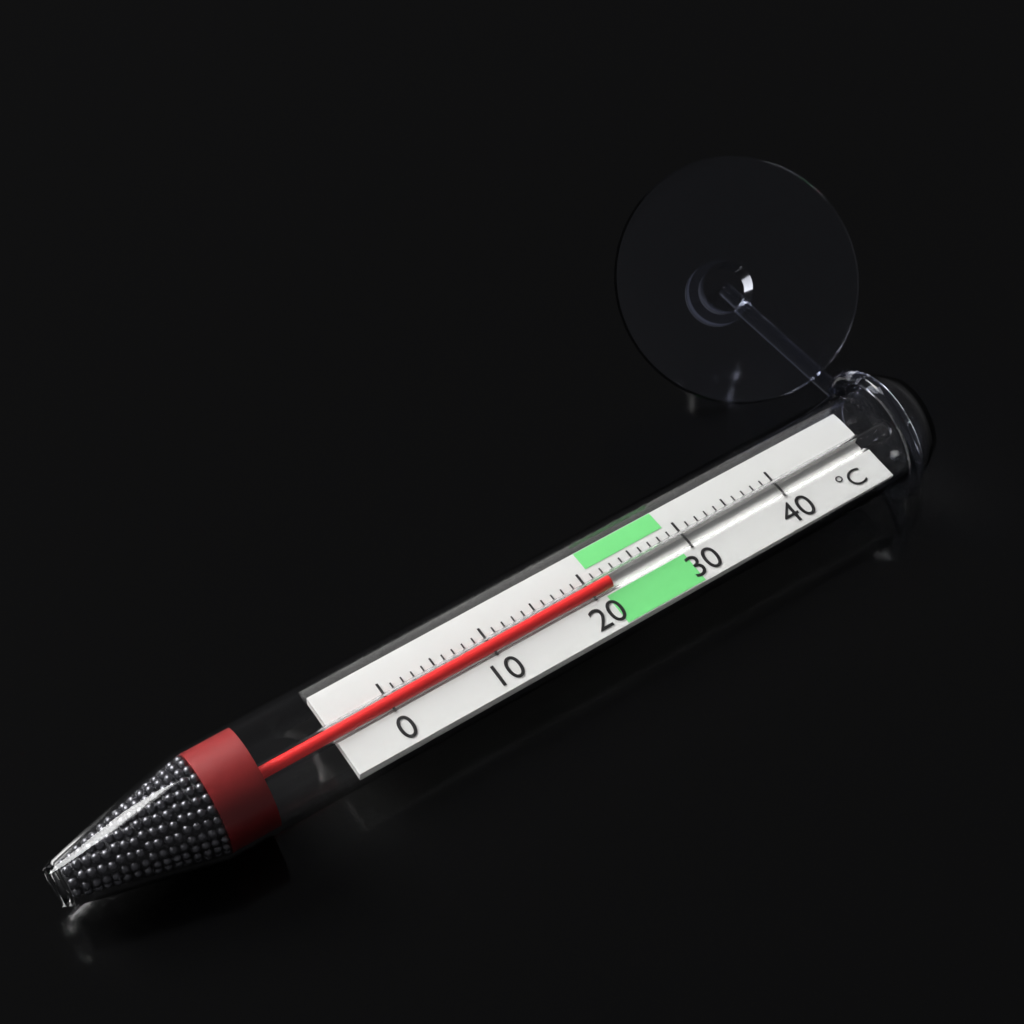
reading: 22 °C
